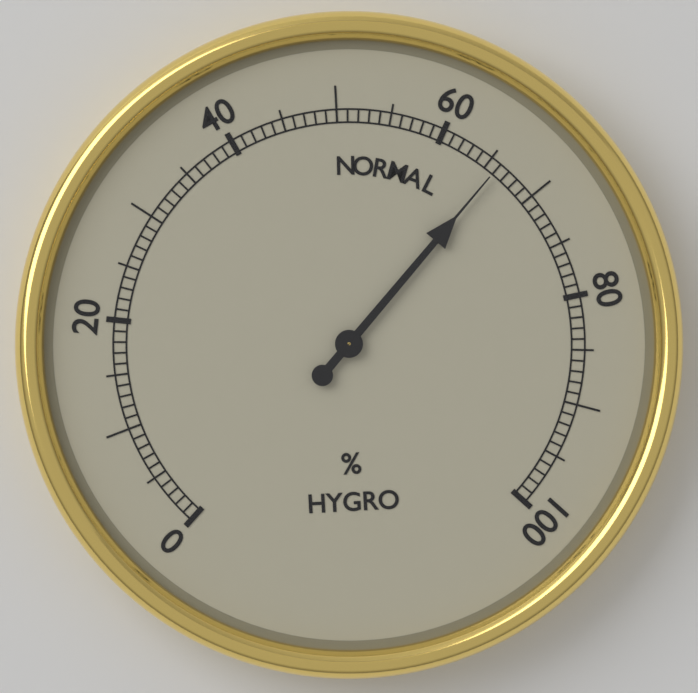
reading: 66 %
